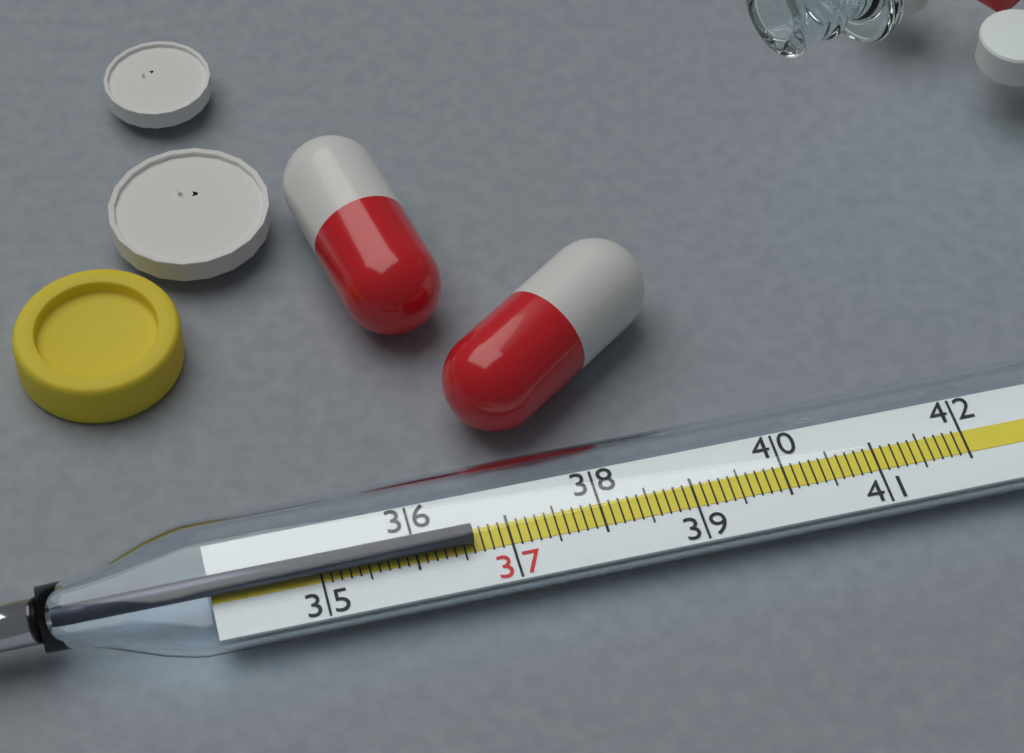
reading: 36.6 (no unit)
